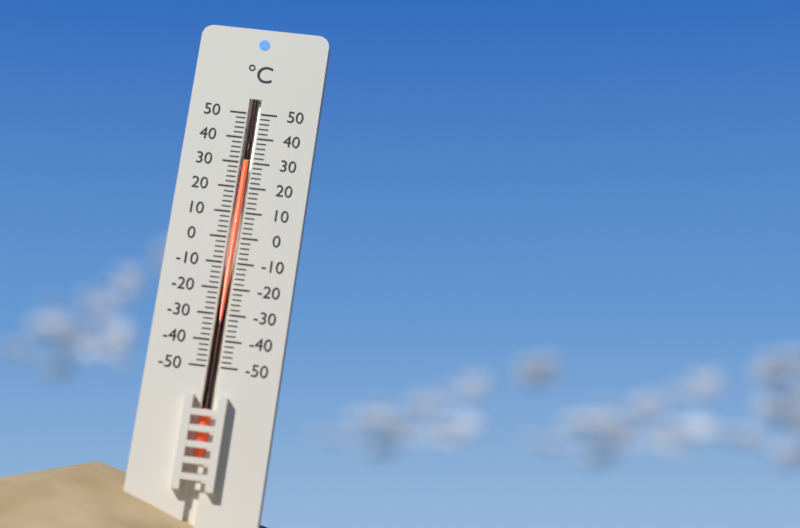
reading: 30 °C
